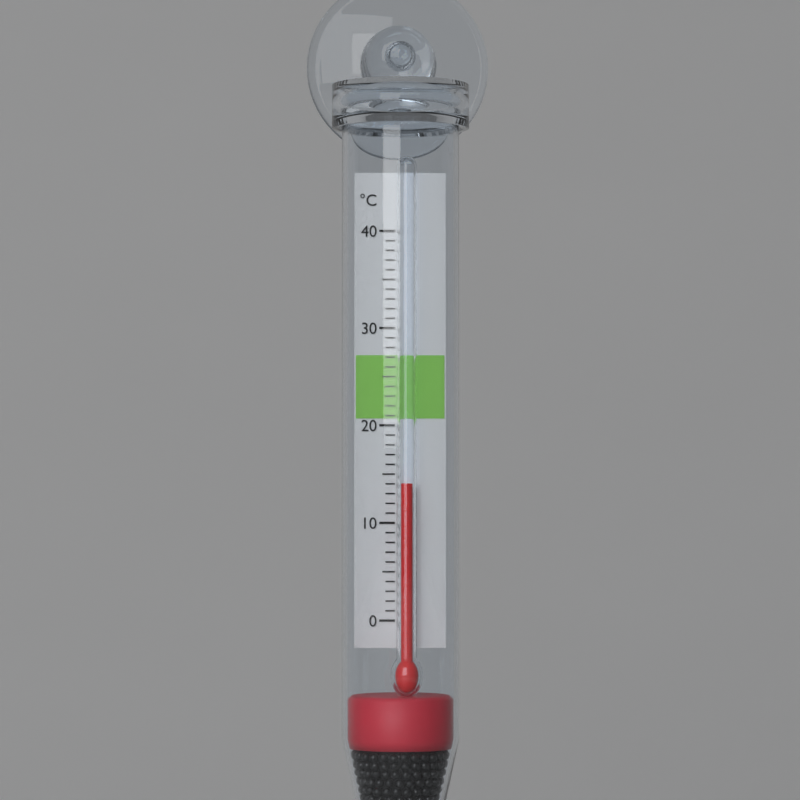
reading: 14 °C
